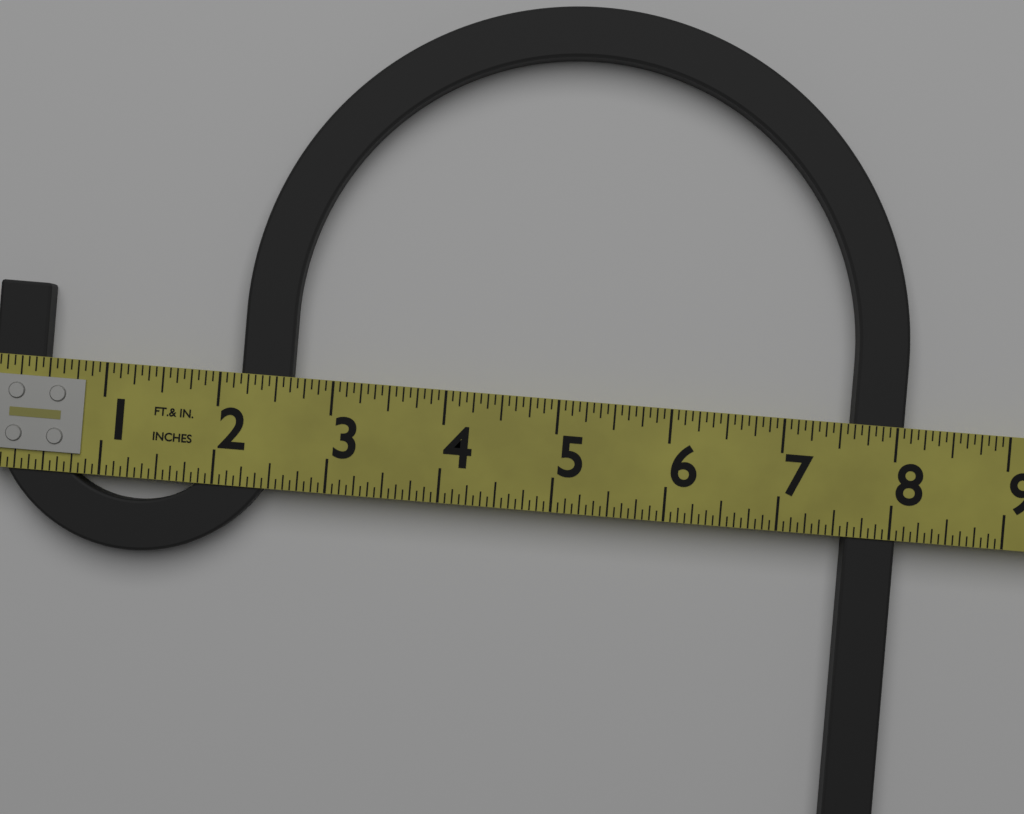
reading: 8.0625 in
